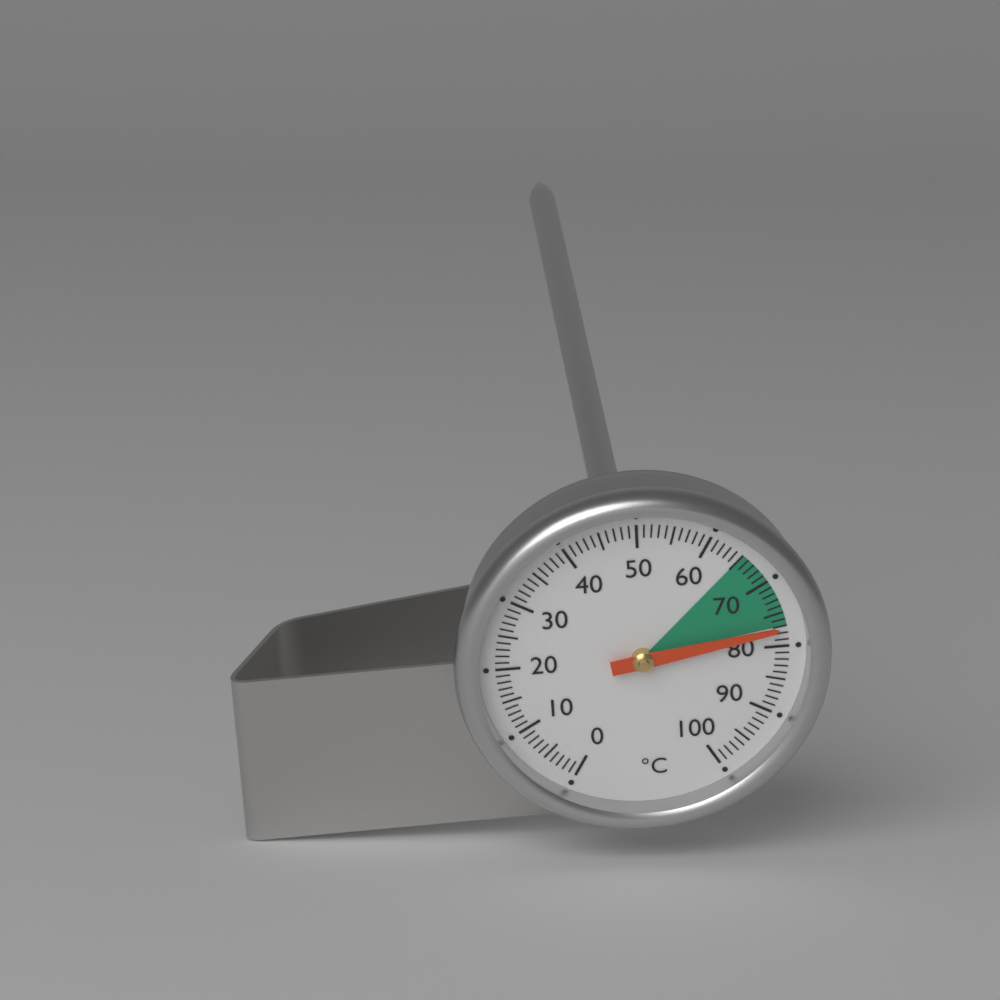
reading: 77 °C
